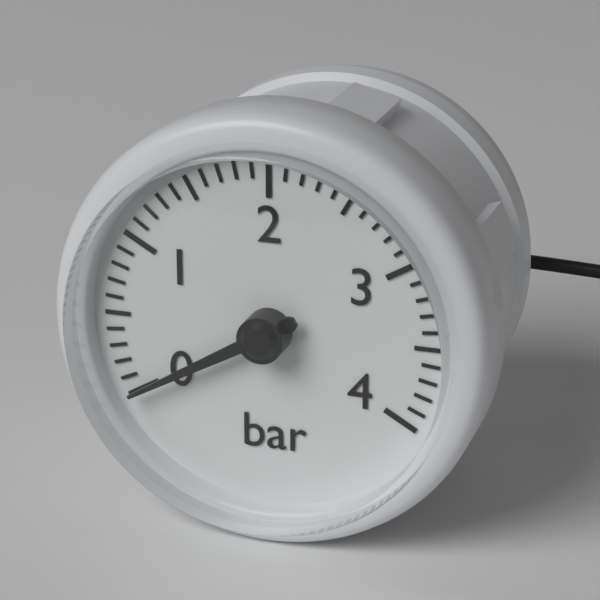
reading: 0.0 bar
